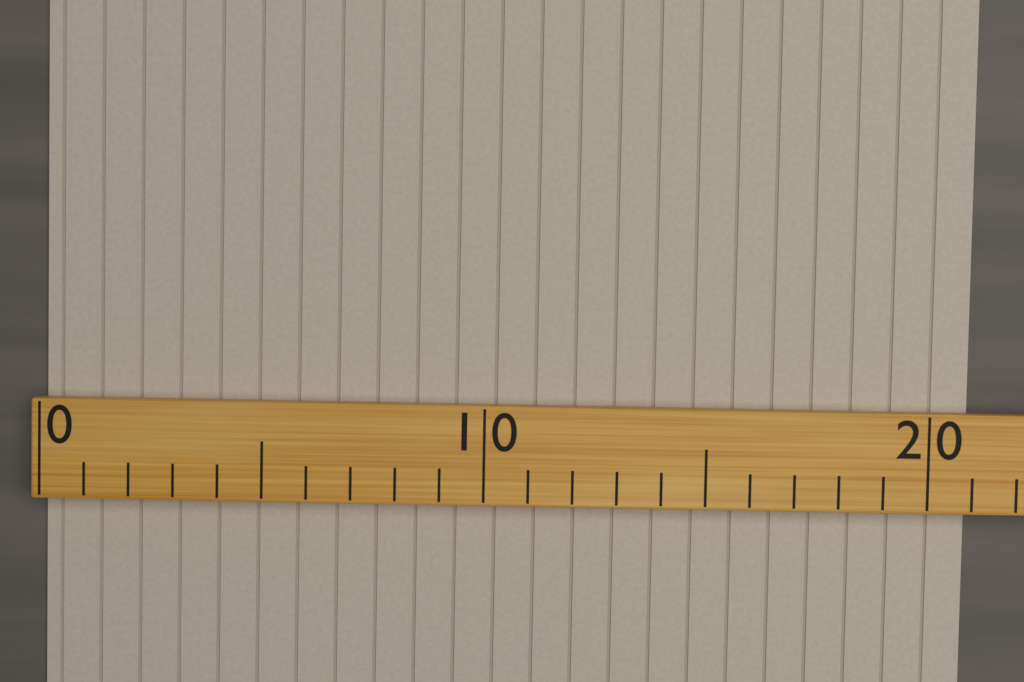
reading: 21 (no unit)
